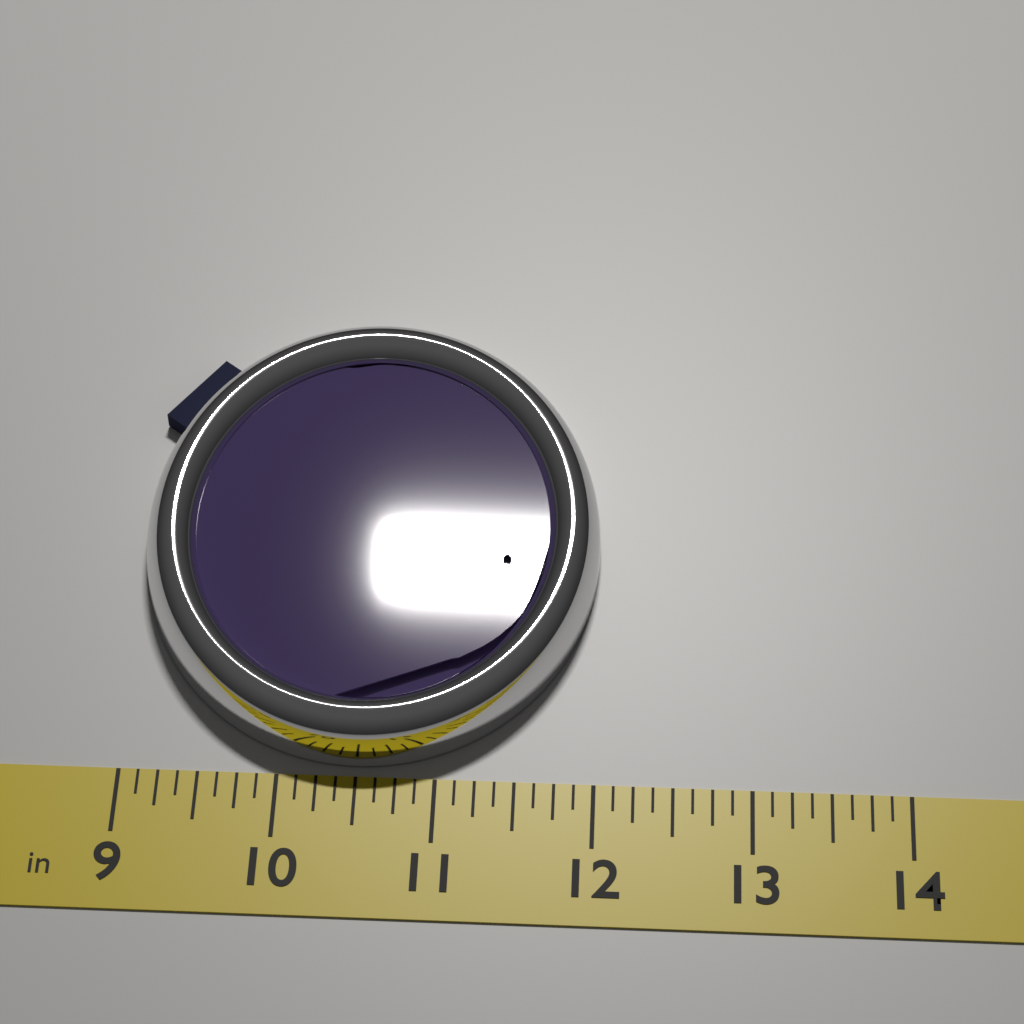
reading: 12.000 in
